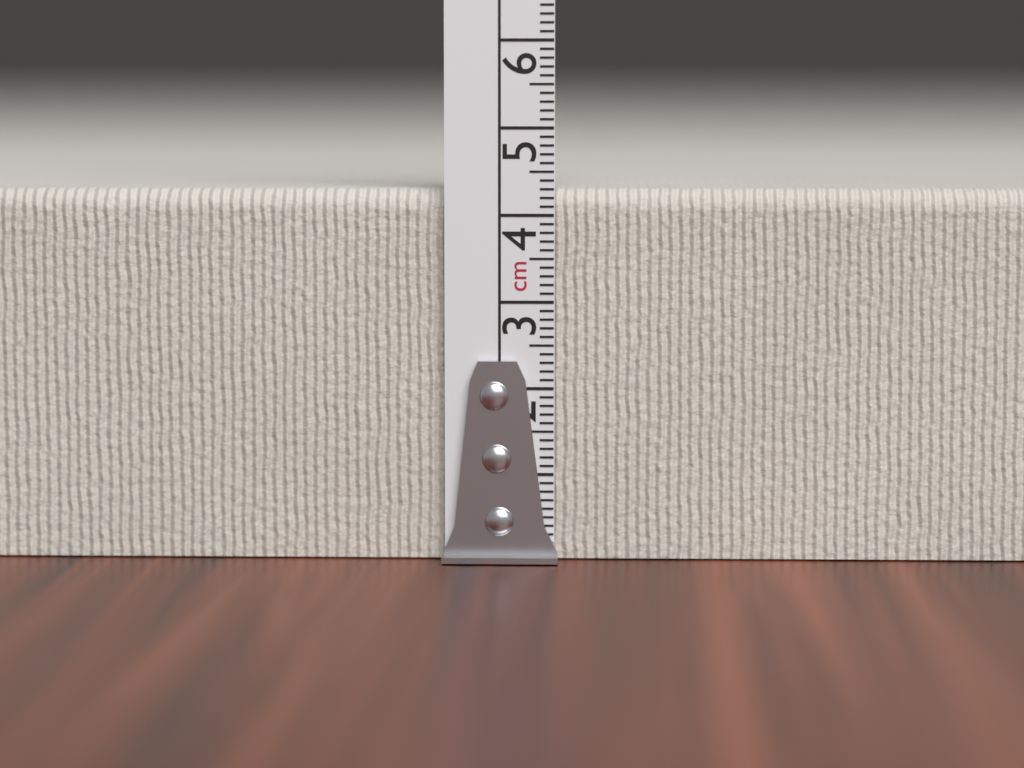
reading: 4.3 cm
